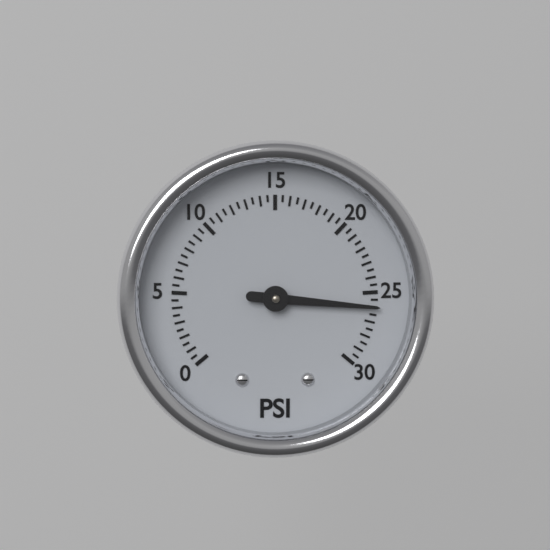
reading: 26.0 psi
